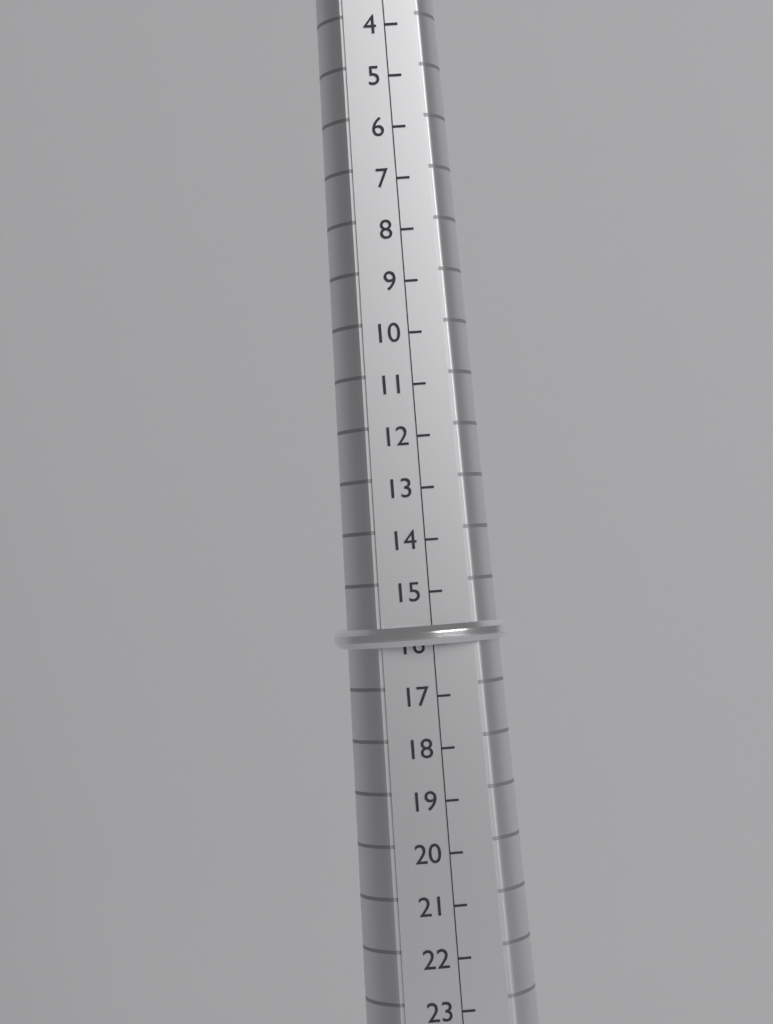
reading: 16 (no unit)
